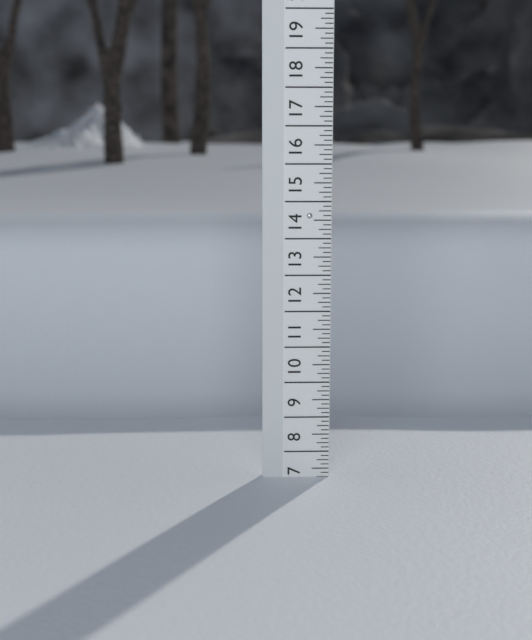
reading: 7.250 (no unit)
